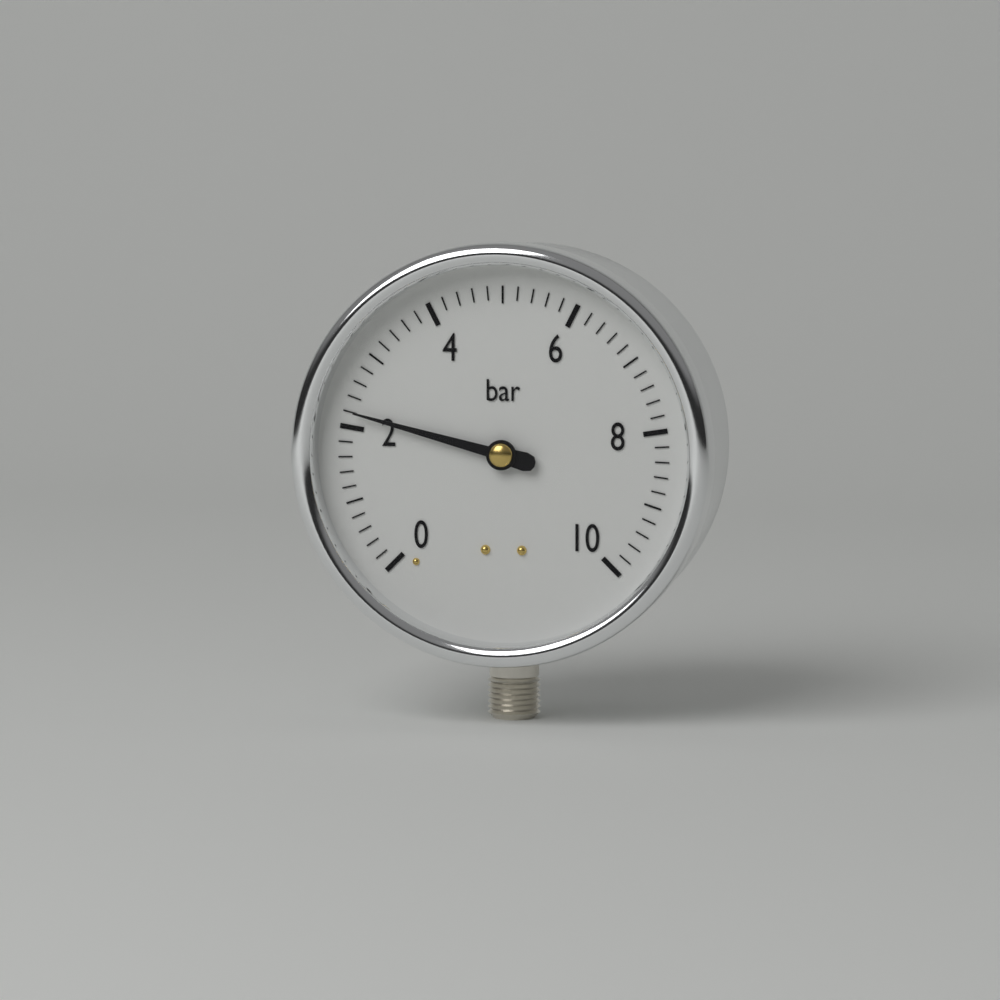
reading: 2.2 bar
